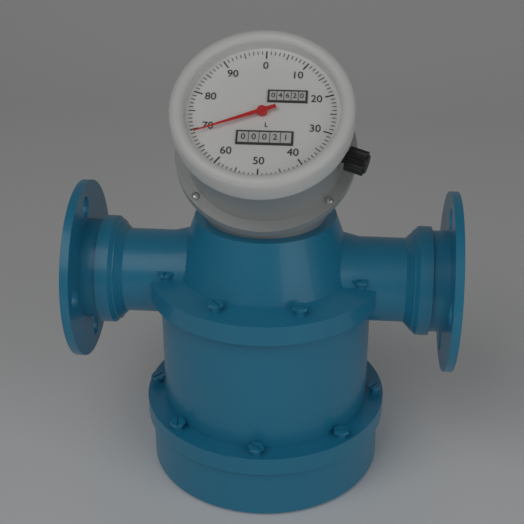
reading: 69 L
